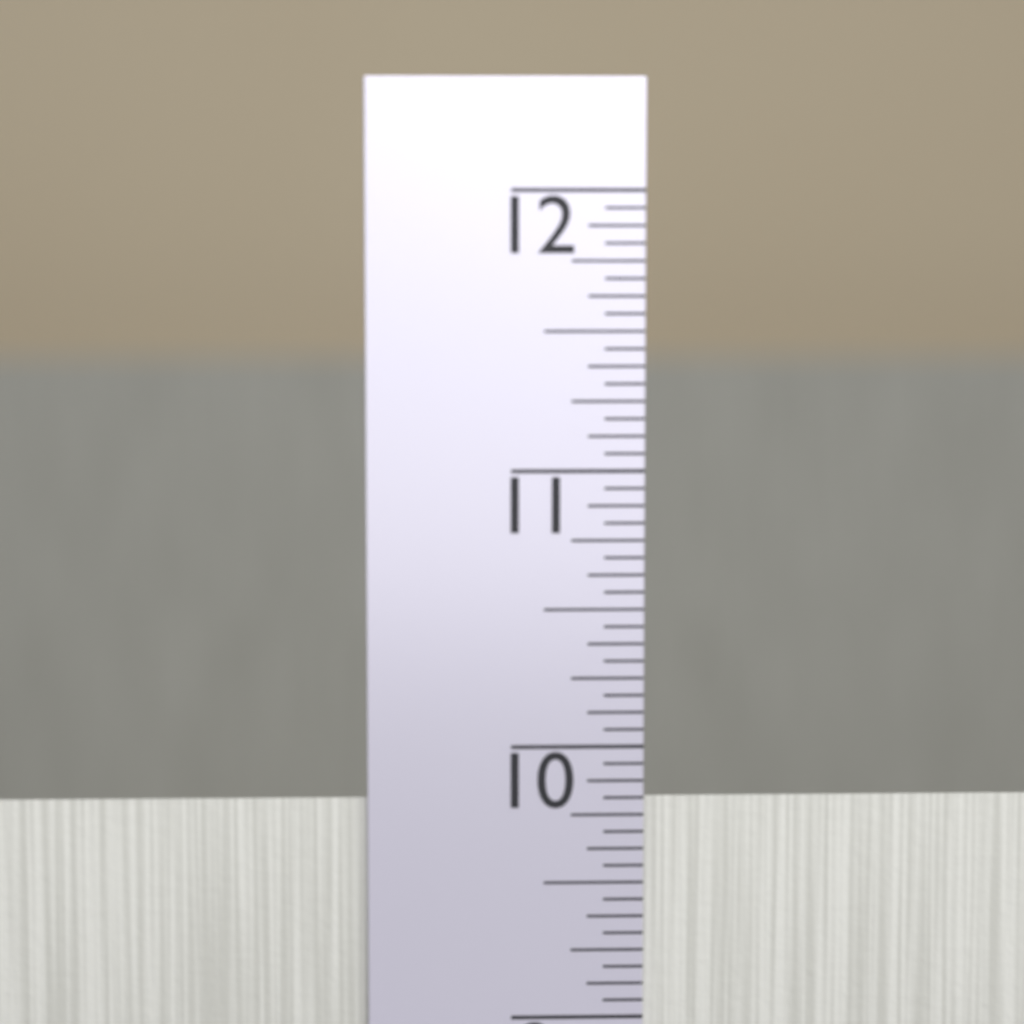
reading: 9.8125 in
